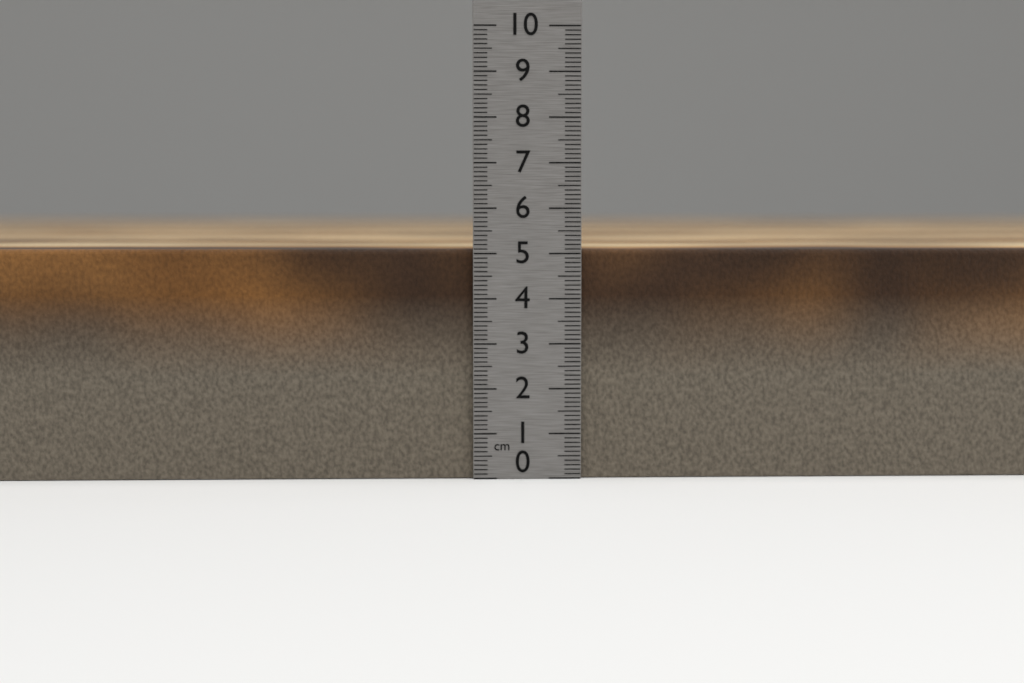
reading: 5.1 cm
